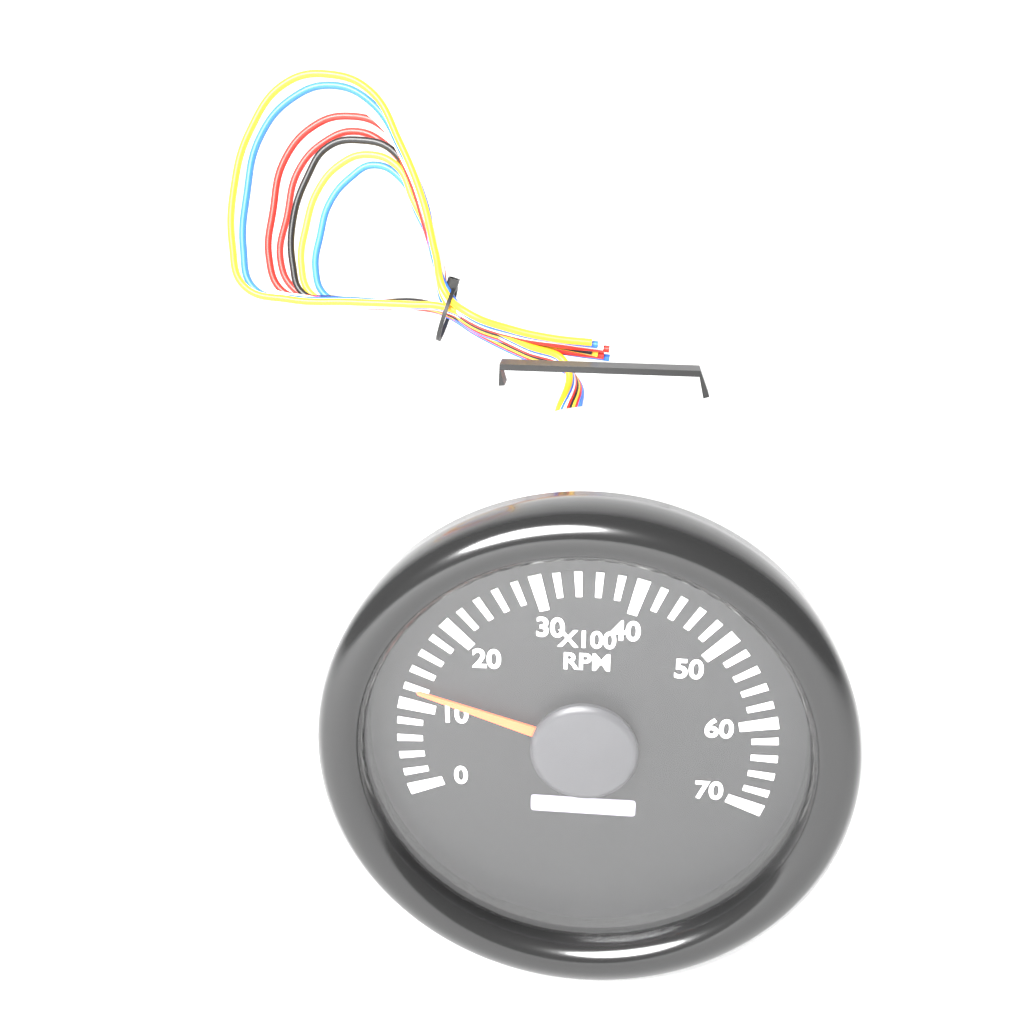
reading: 12 x100 RPM
